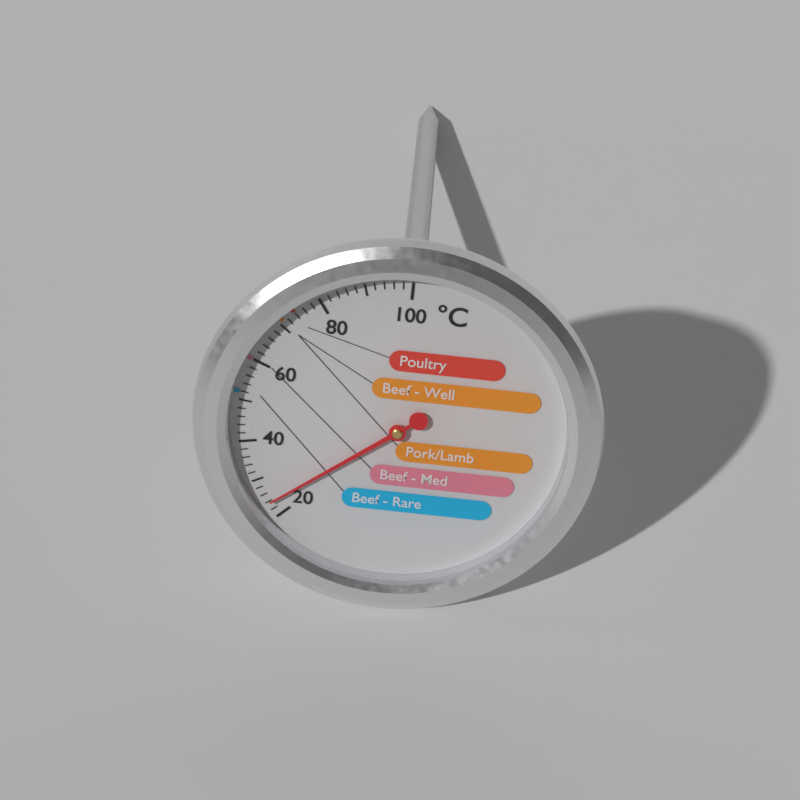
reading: 24 °C
